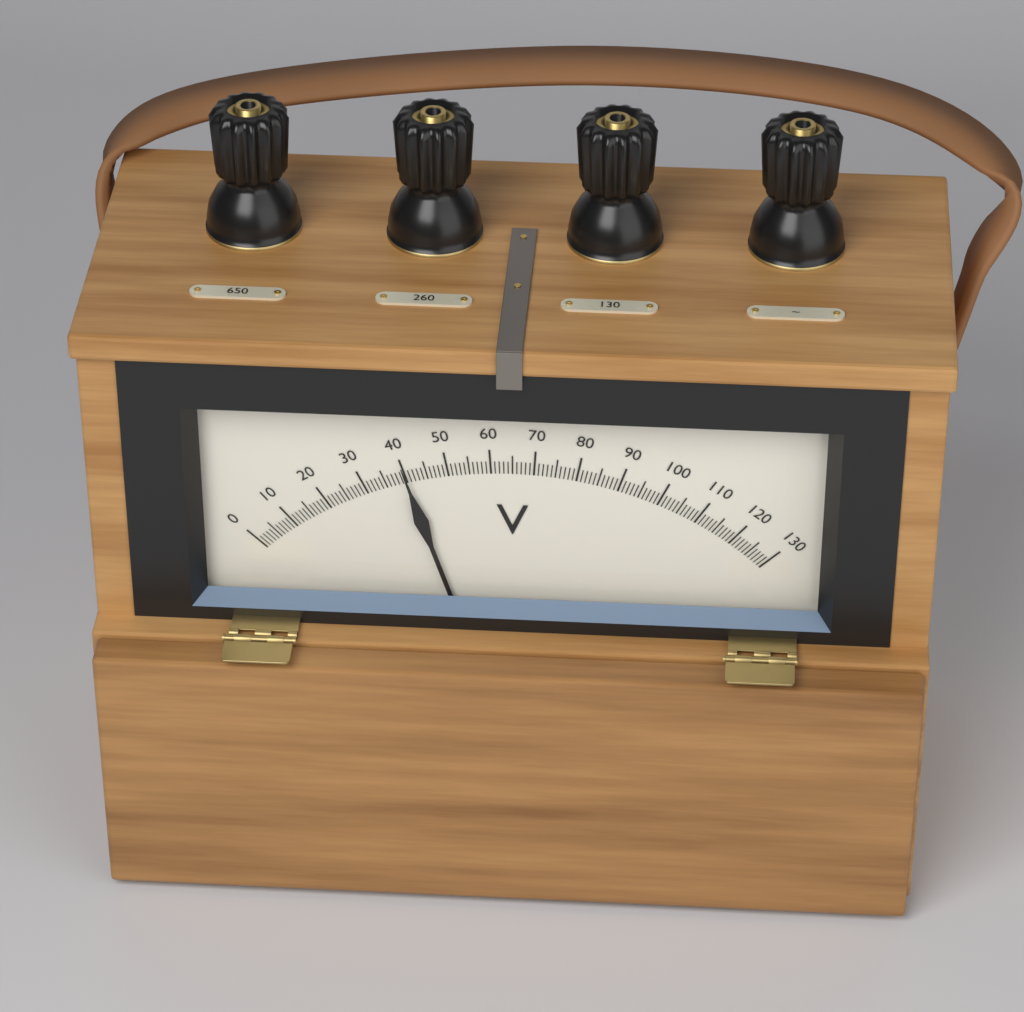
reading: 40 V
